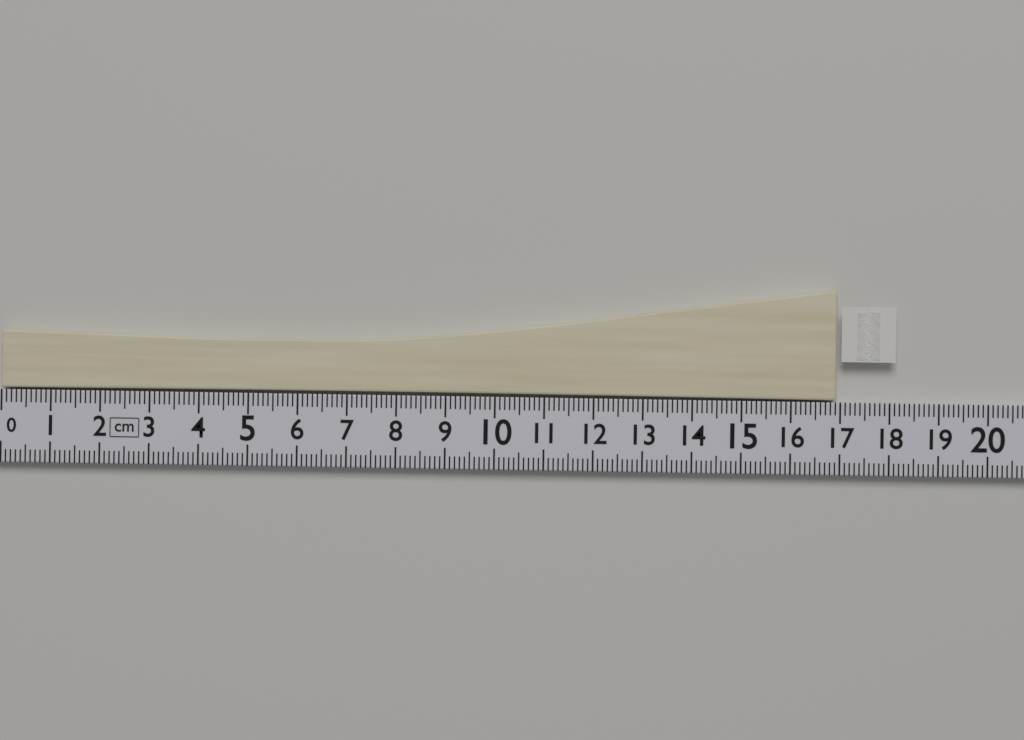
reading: 16.9 cm
